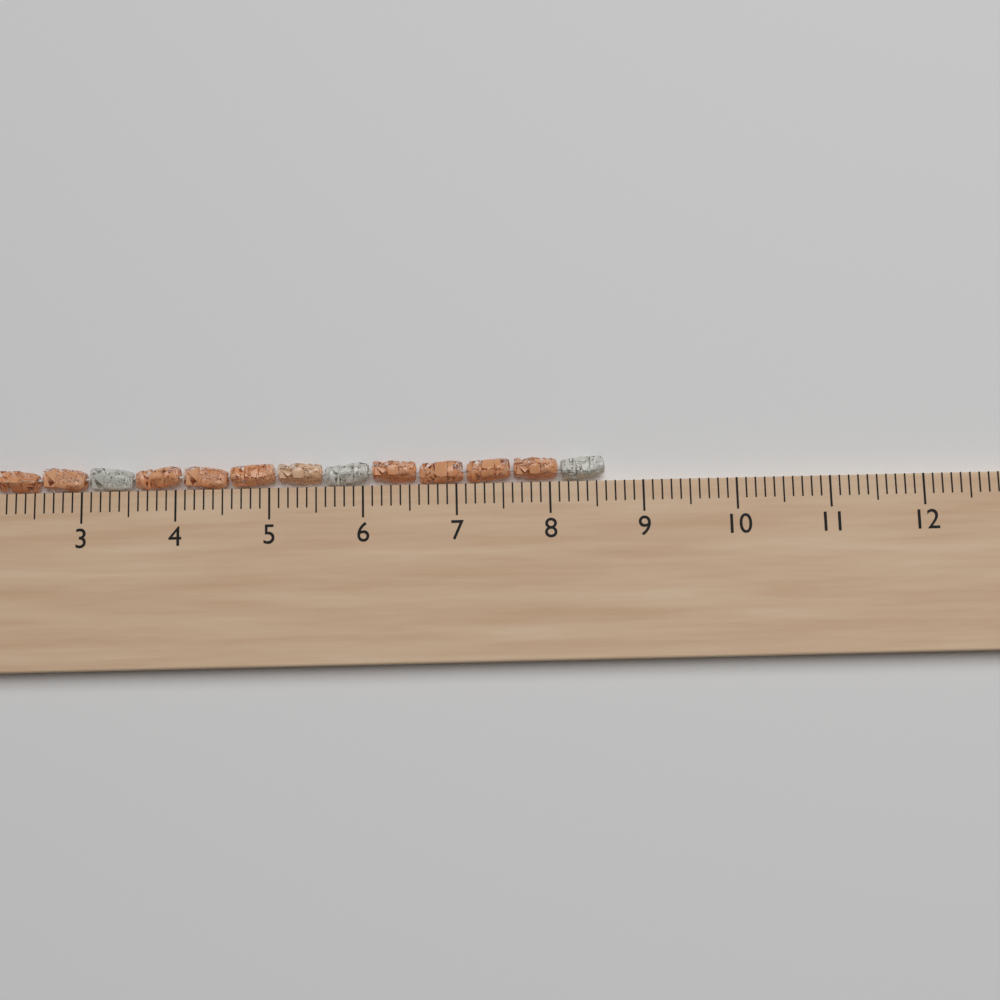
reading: 8.6 cm
